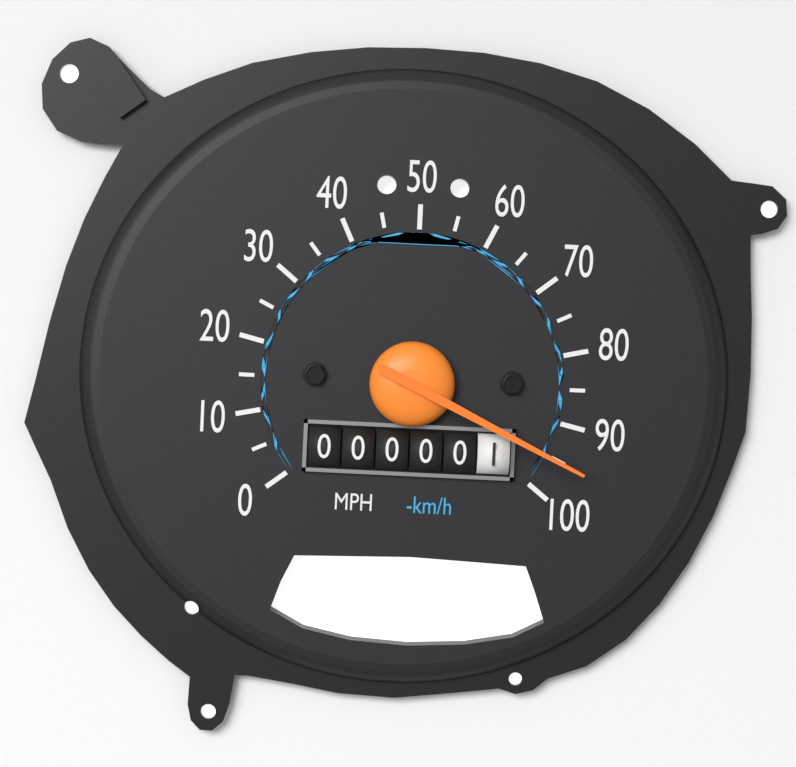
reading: 95 MPH
